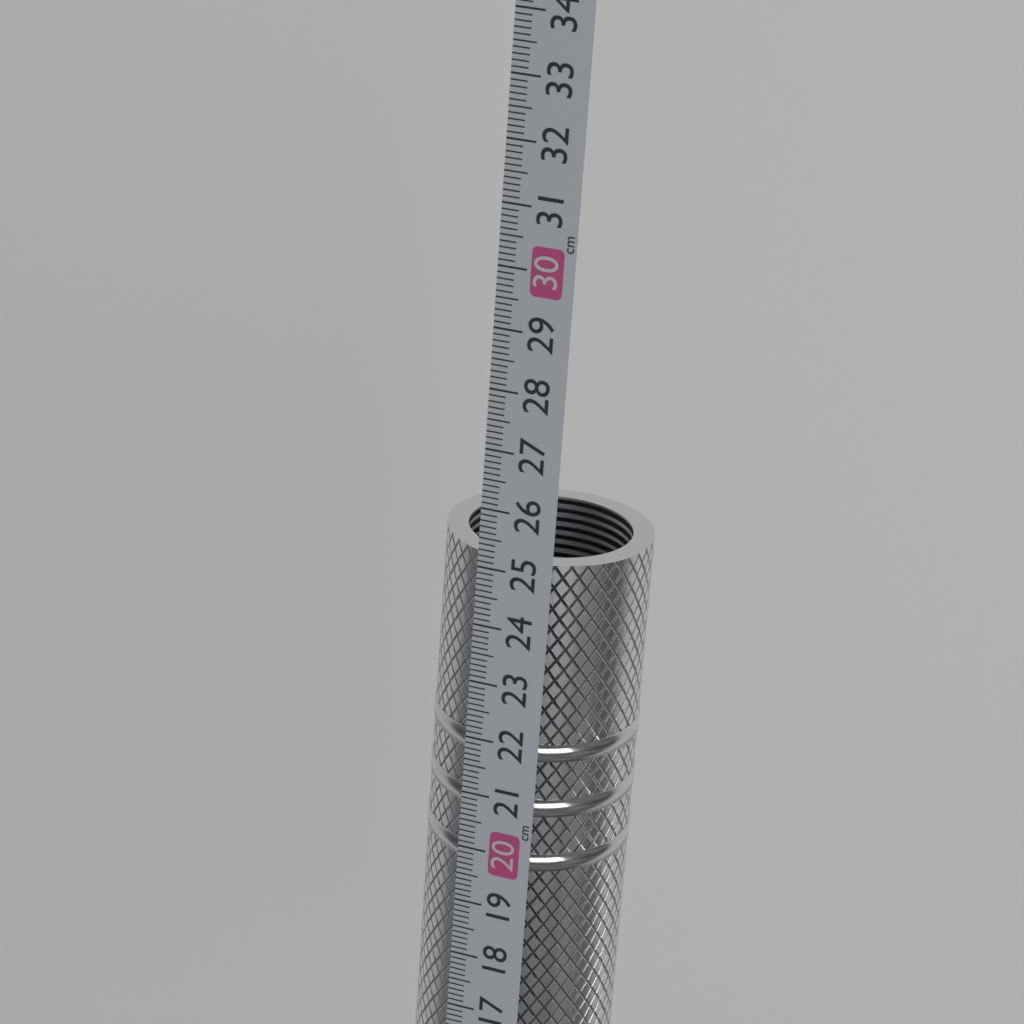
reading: 25.2 cm
